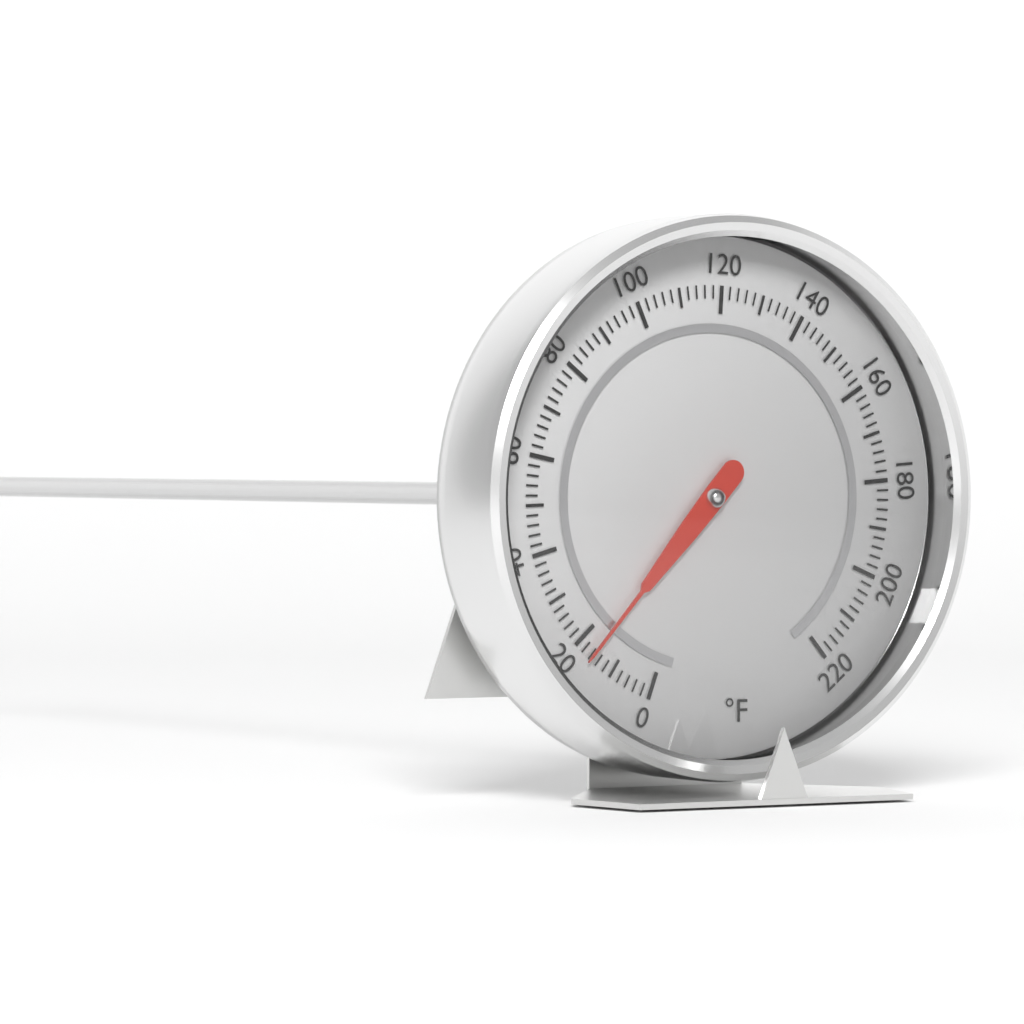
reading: 16 °F
